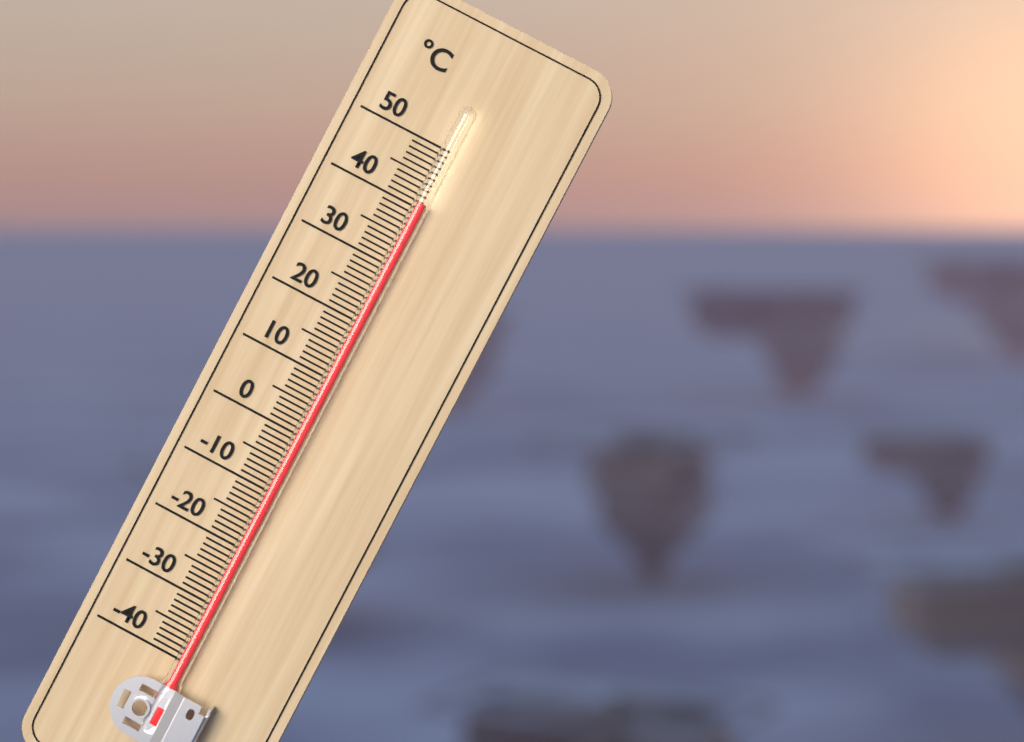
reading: 41 °C
